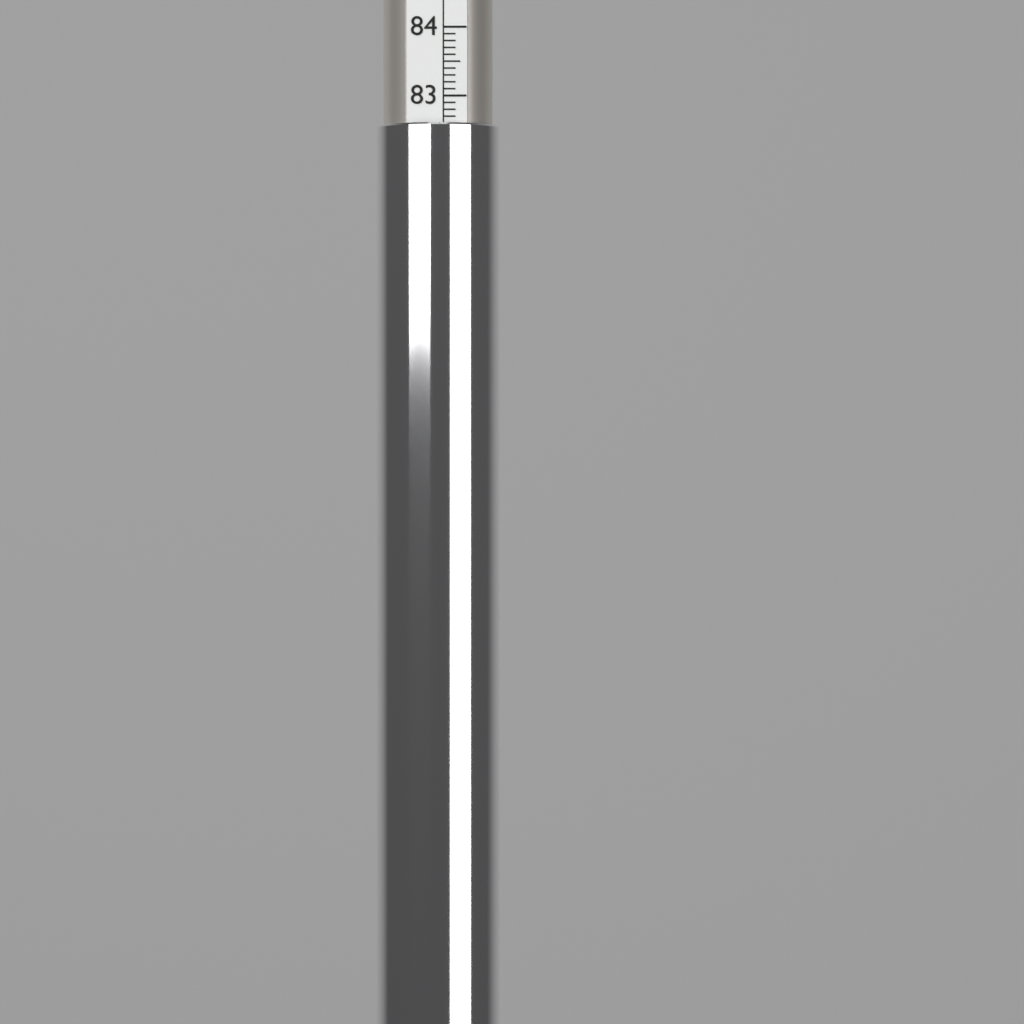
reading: 82.6 (no unit)
